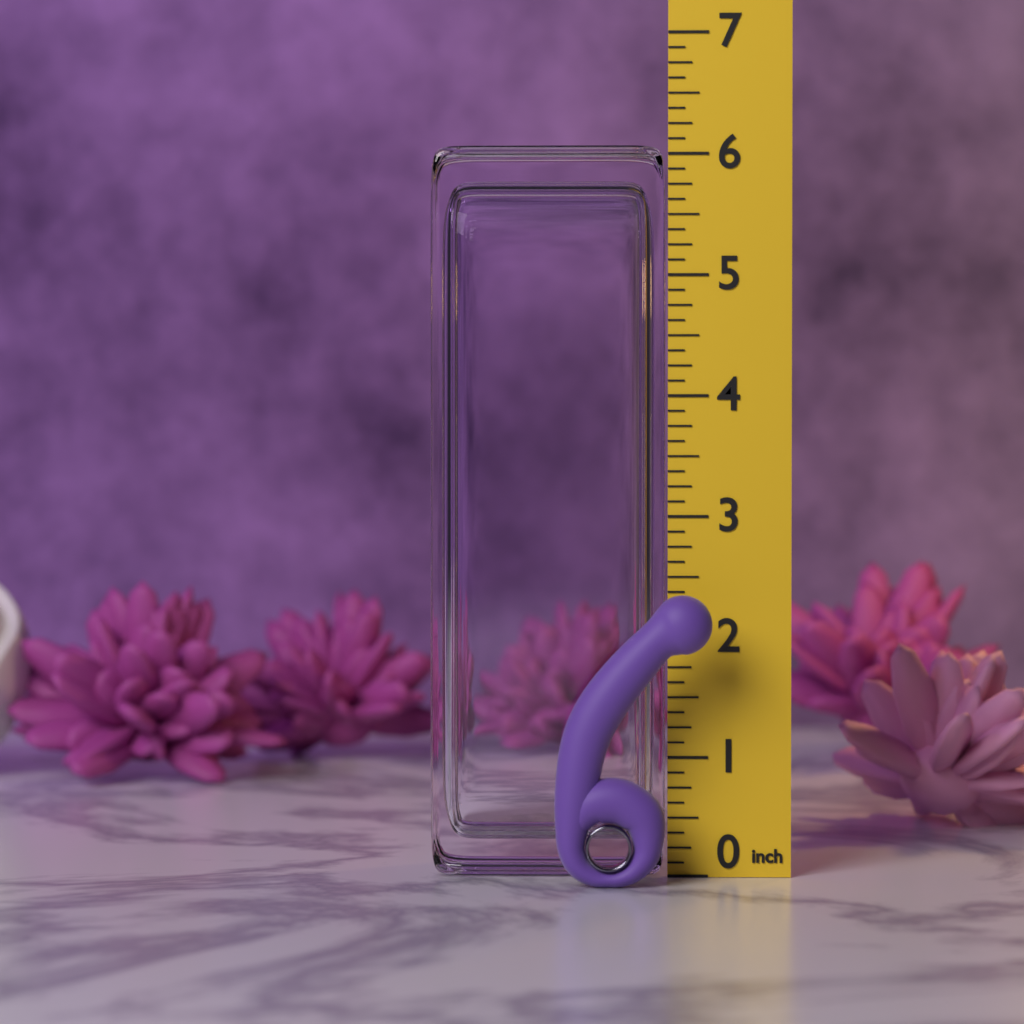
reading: 2.375 in
